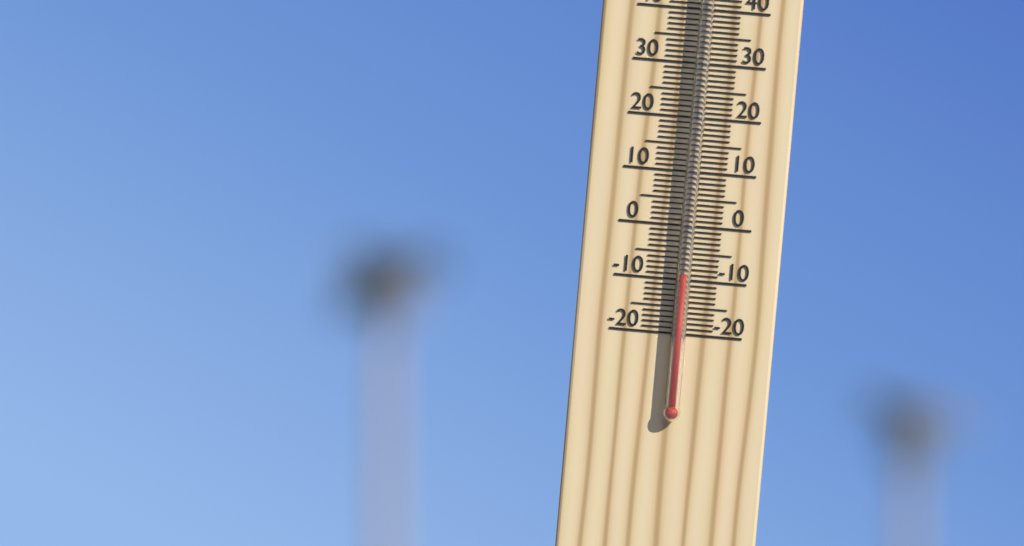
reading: -9 °C
